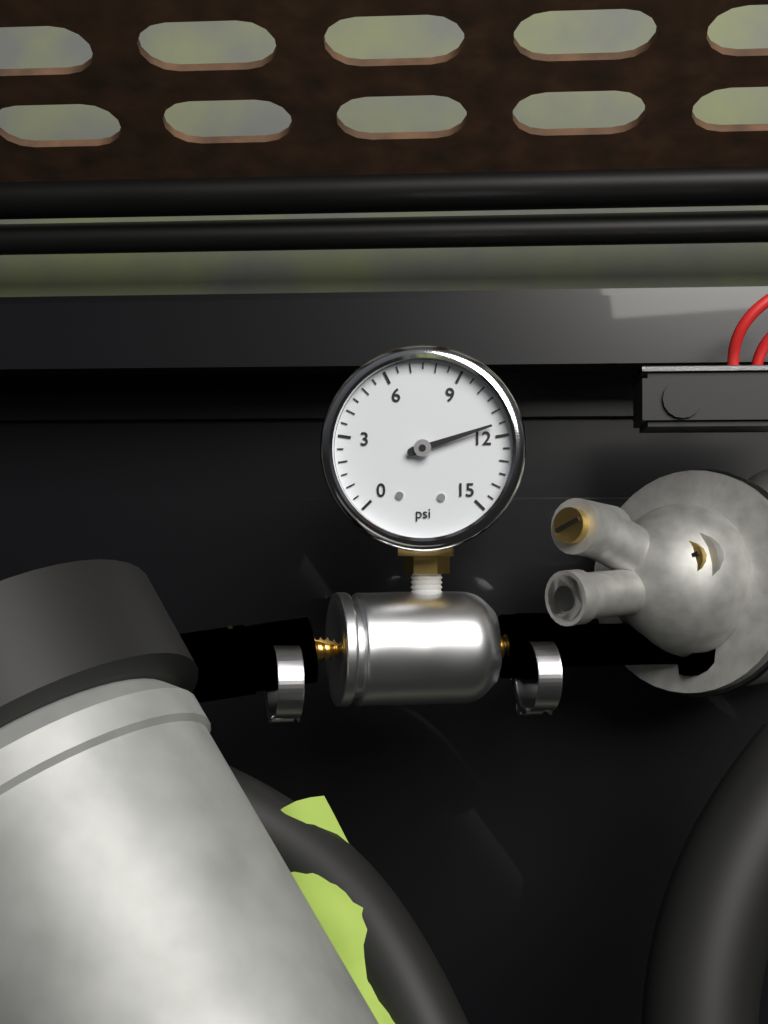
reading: 11.5 psi
